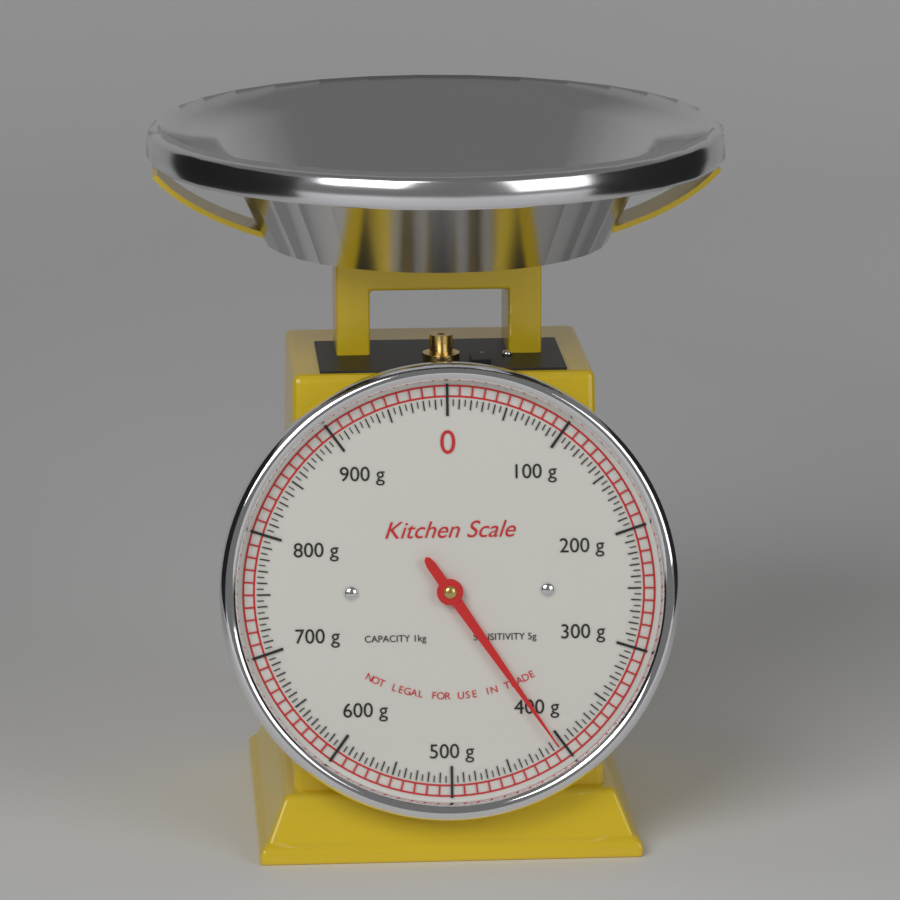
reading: 405 g
